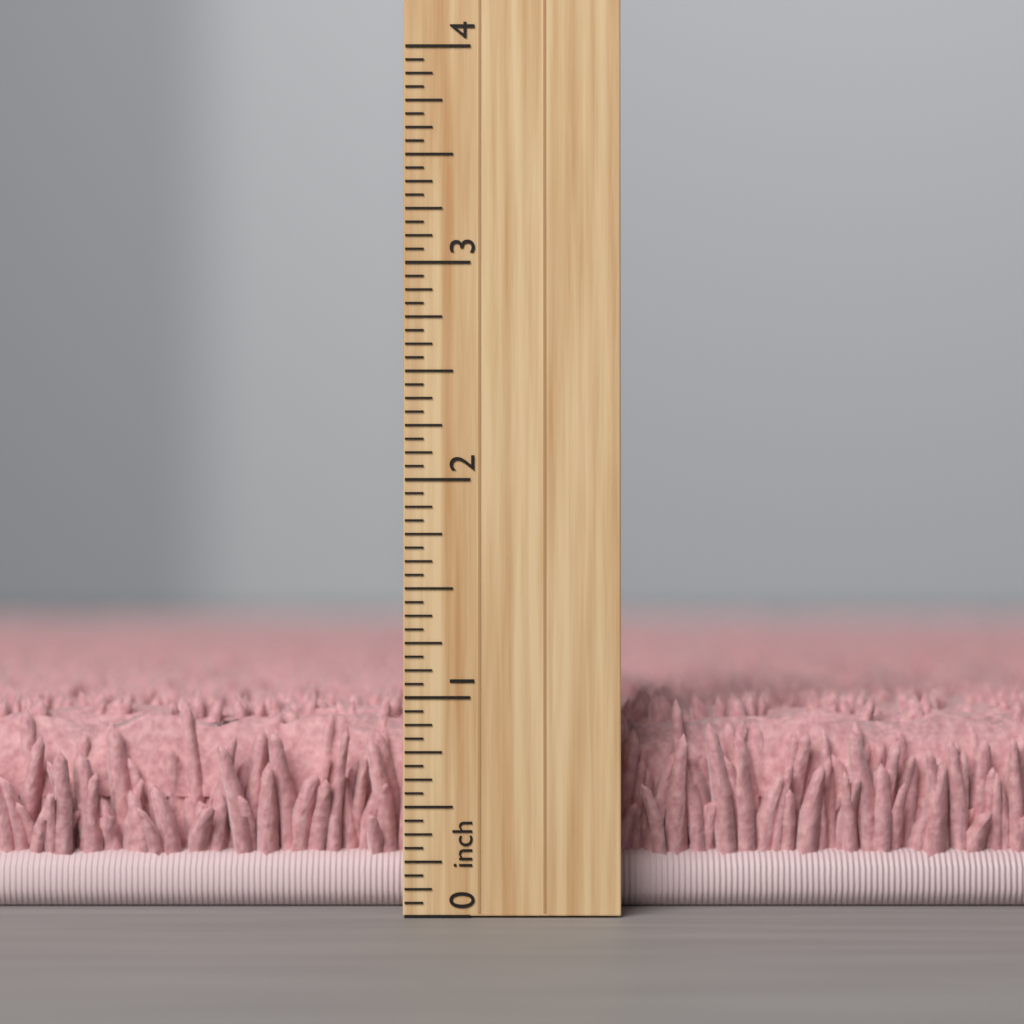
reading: 1.0000 inch
